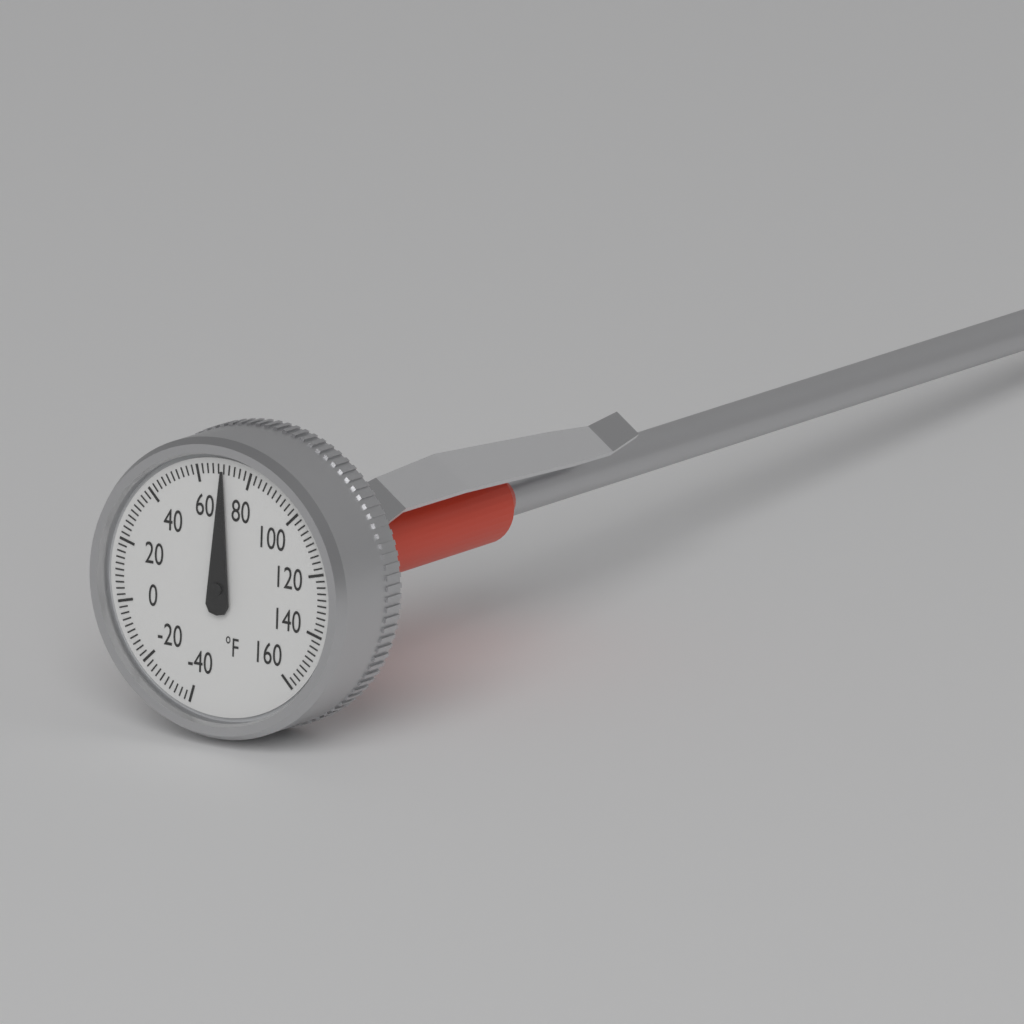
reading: 70 °F
